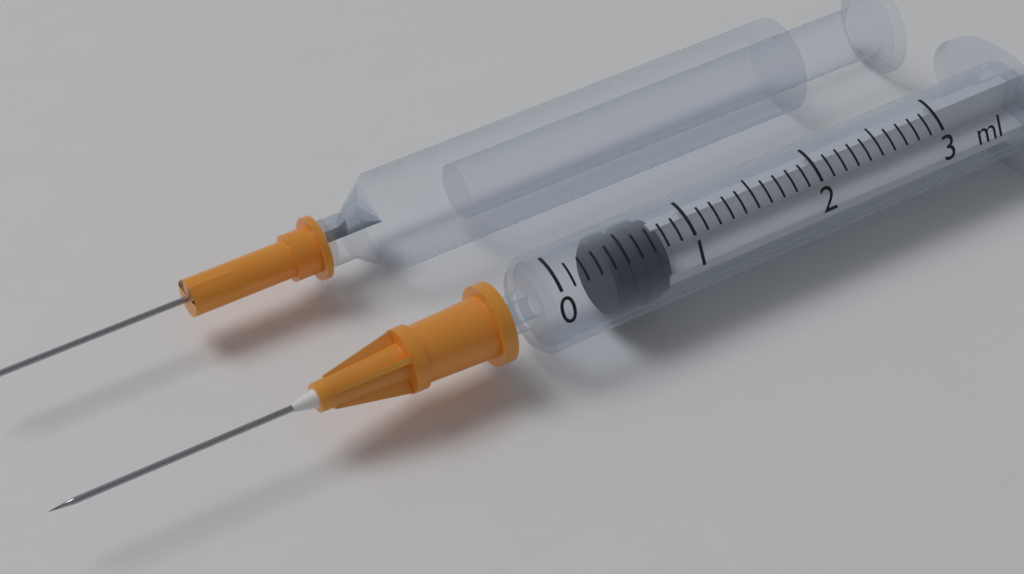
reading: 0.4 ml
